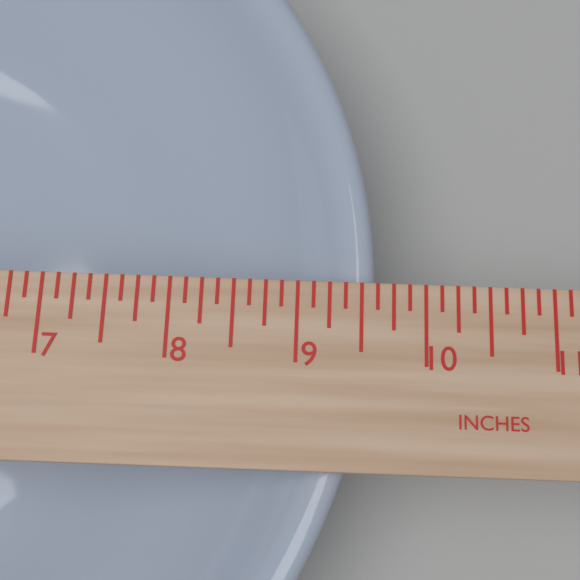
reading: 9.625 in
